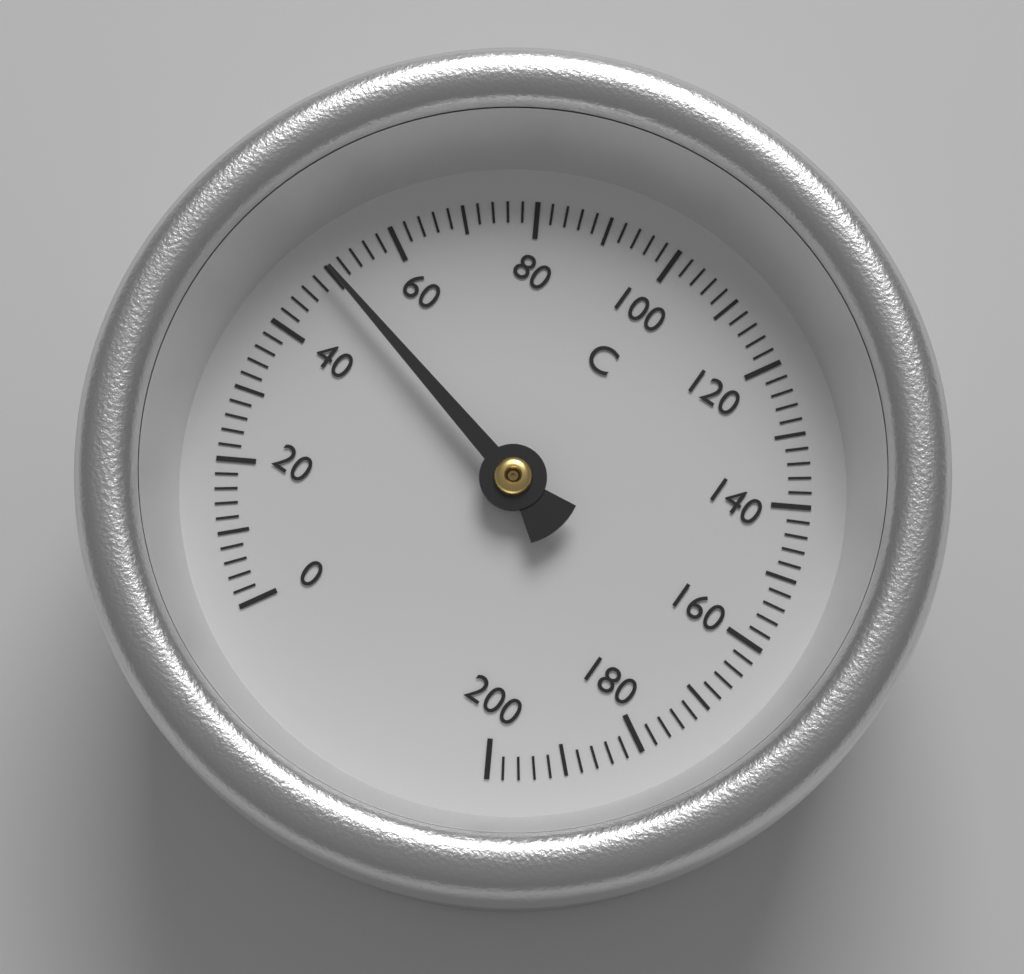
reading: 50 °C
